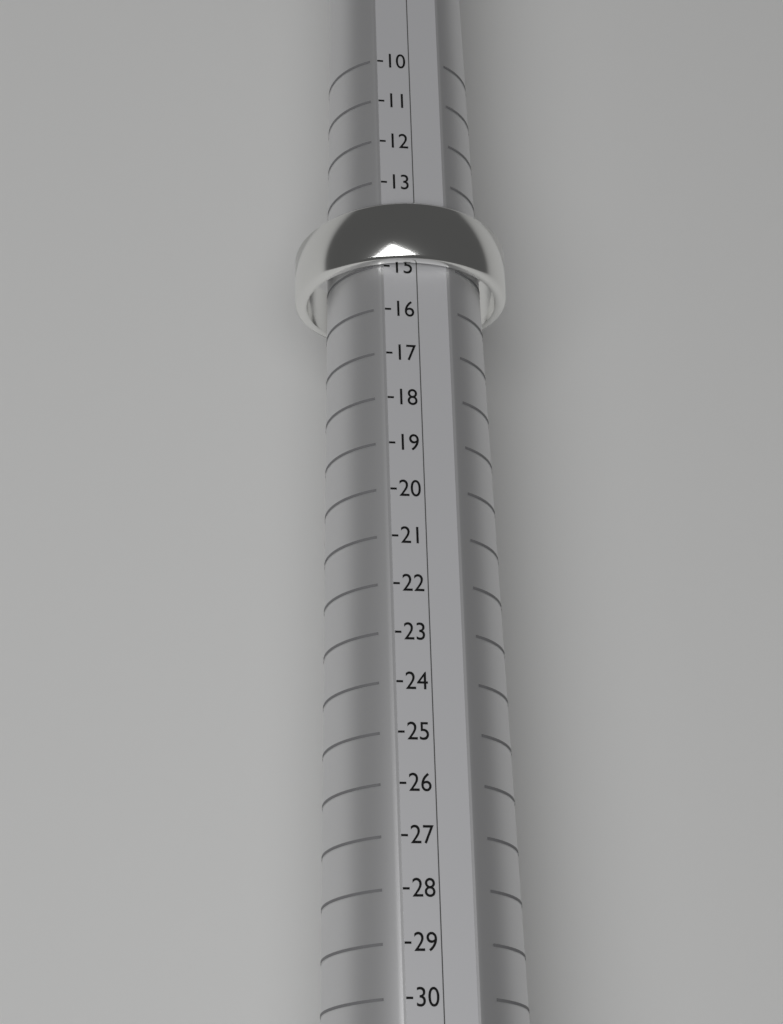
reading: 15 (no unit)
